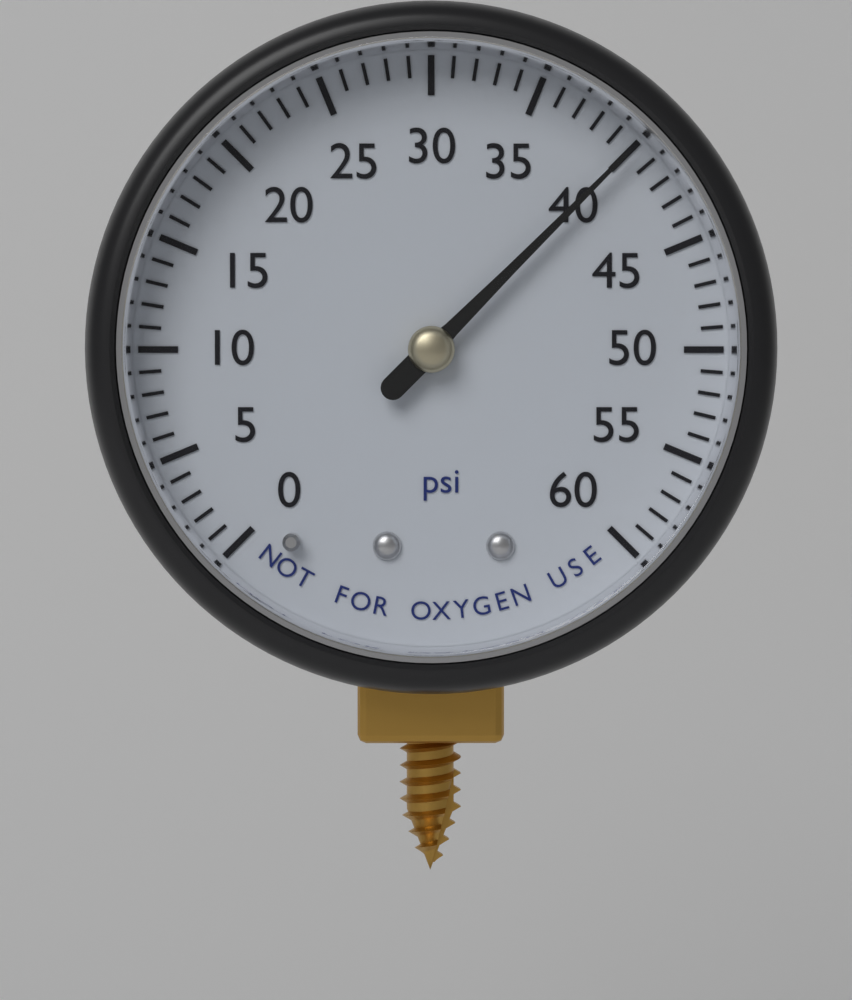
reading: 40 psi
